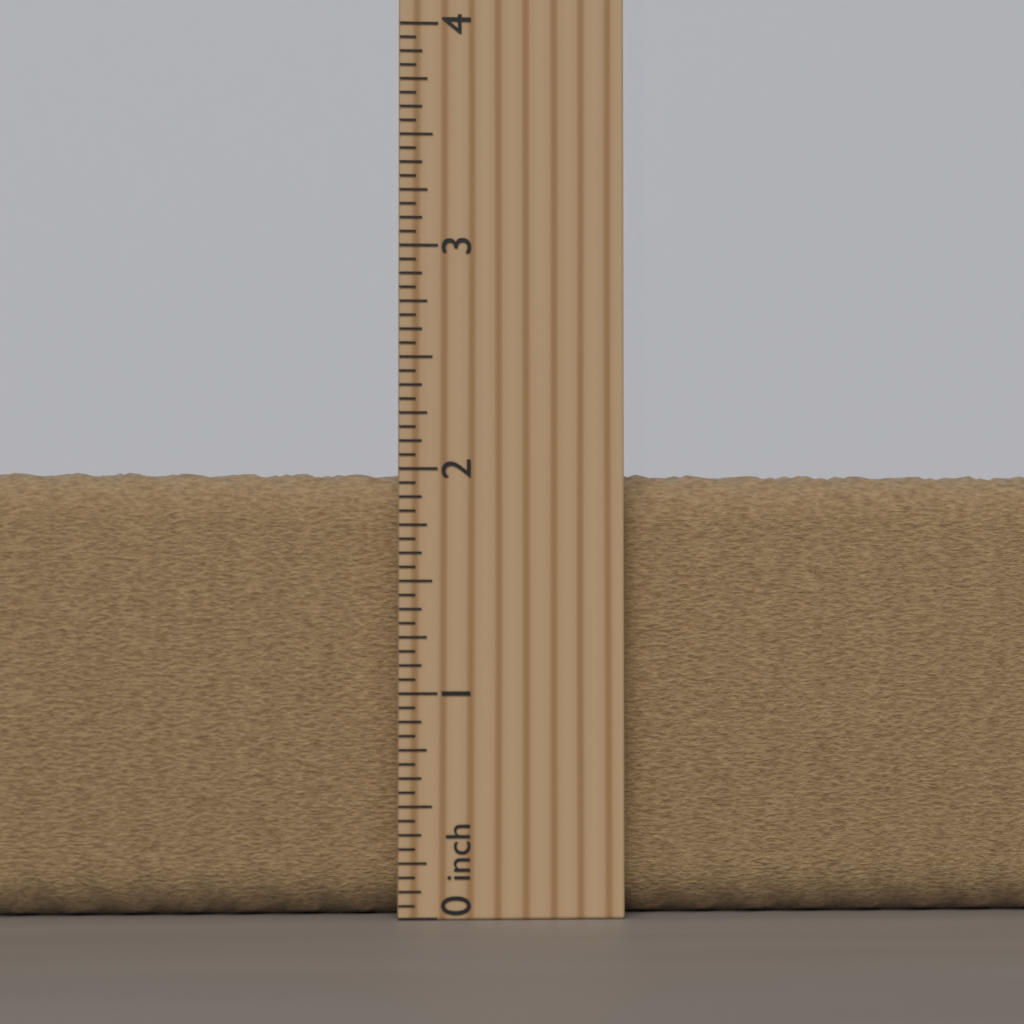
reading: 2.0000 inch
